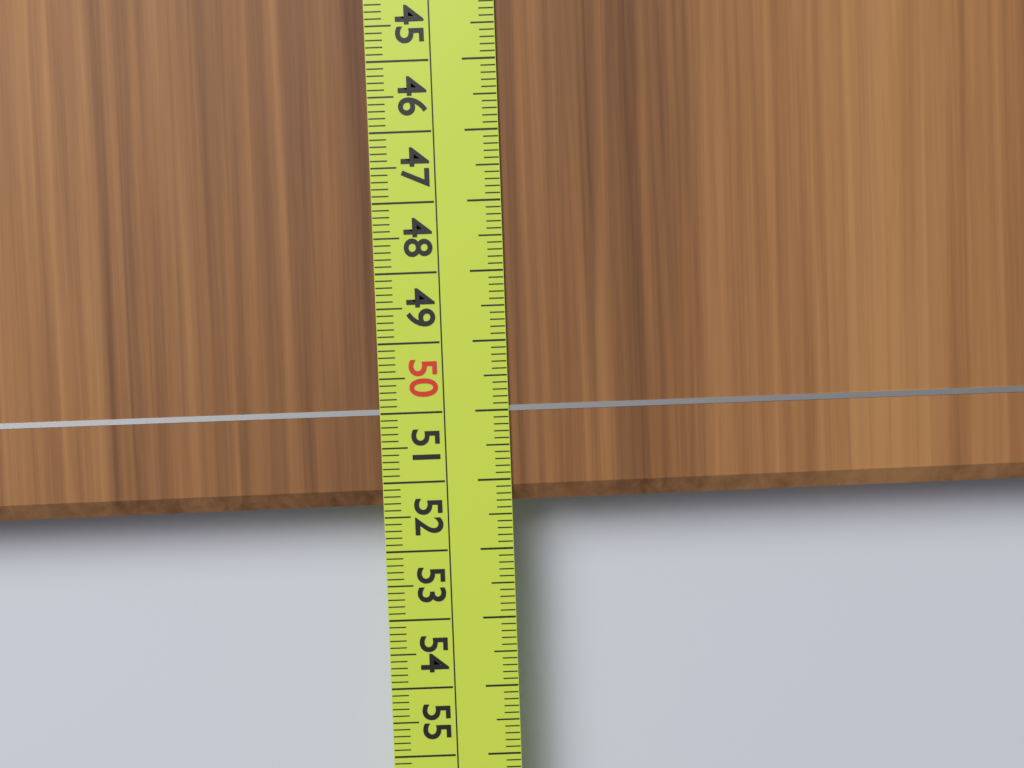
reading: 51.4 cm
